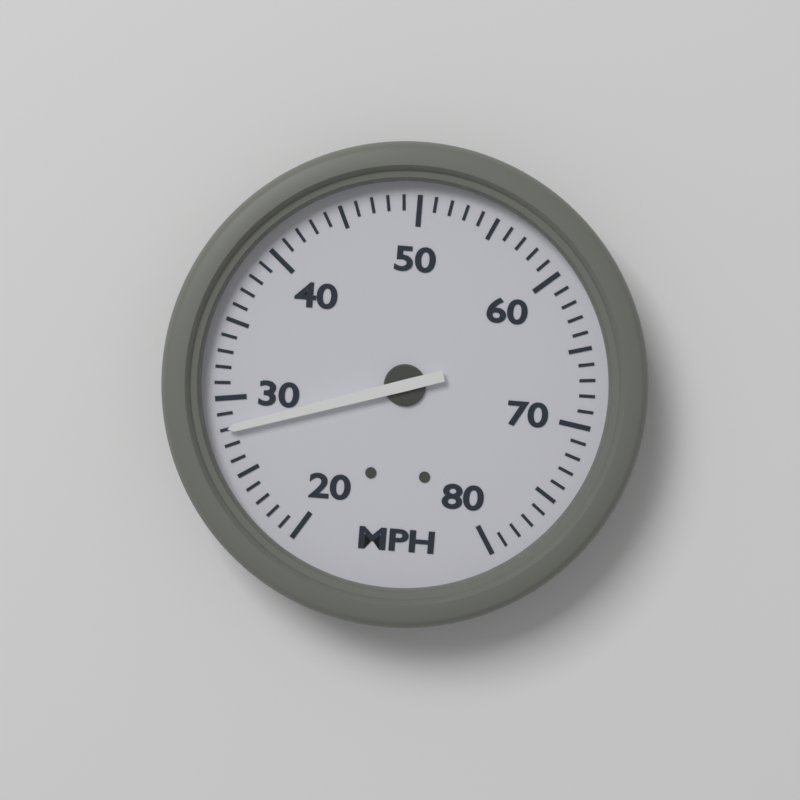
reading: 28 MPH
